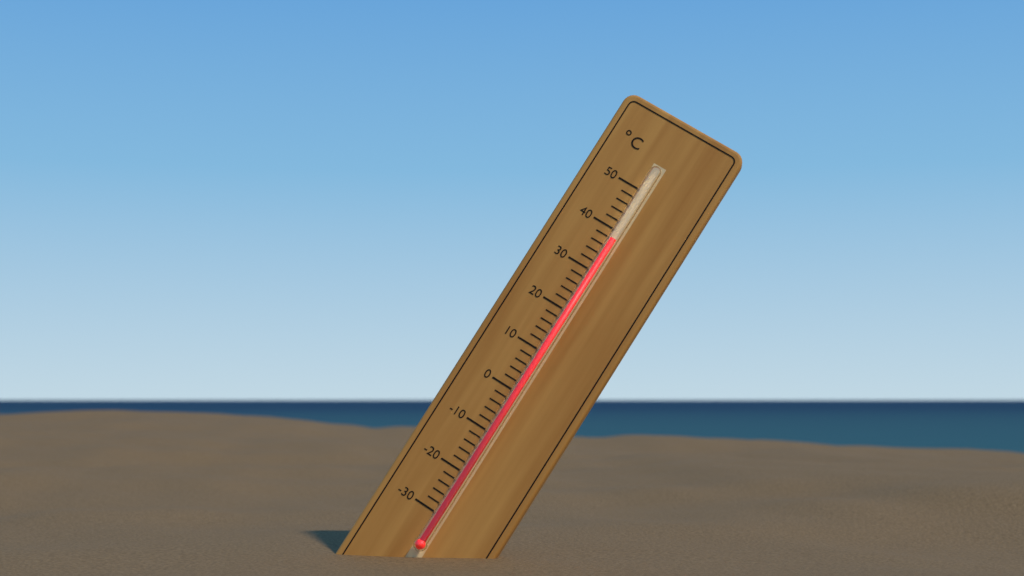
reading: 38 °C
